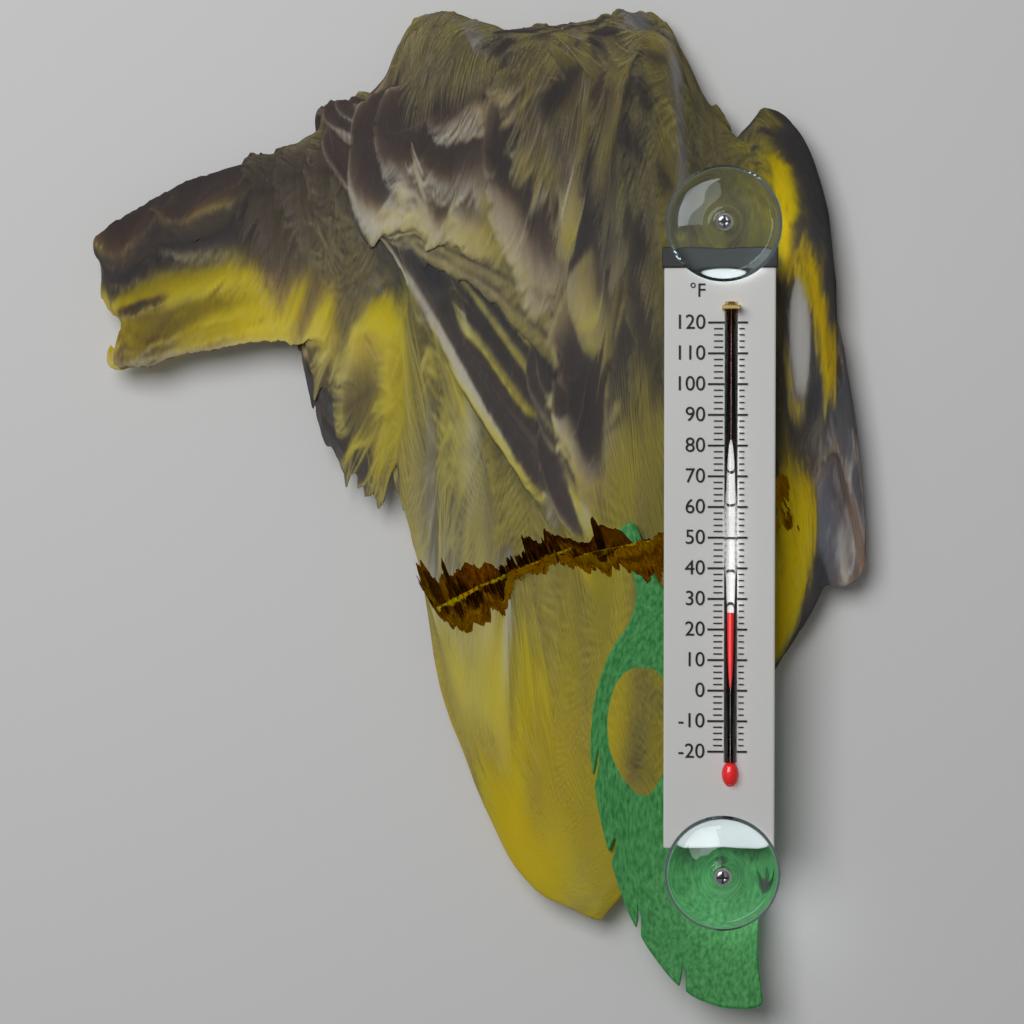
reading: 26 °F
